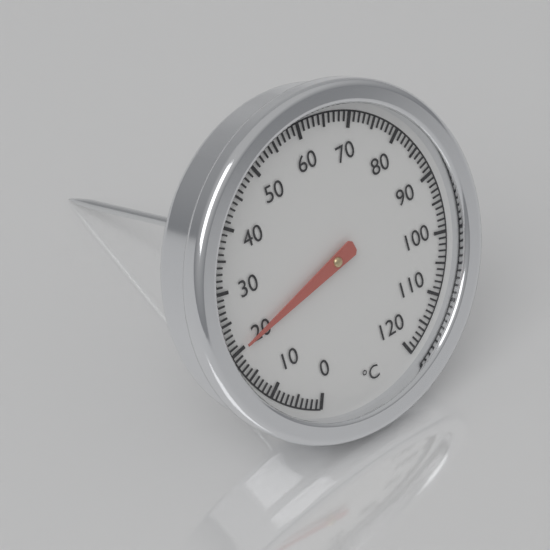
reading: 20 °C
